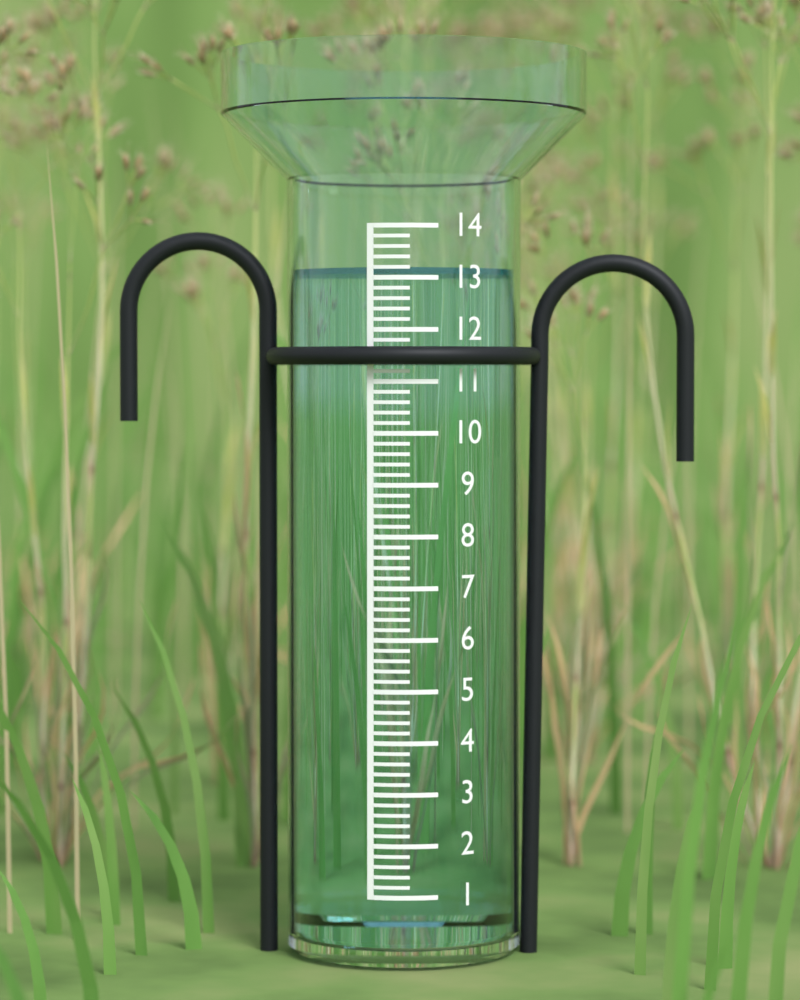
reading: 13.2 (no unit)
